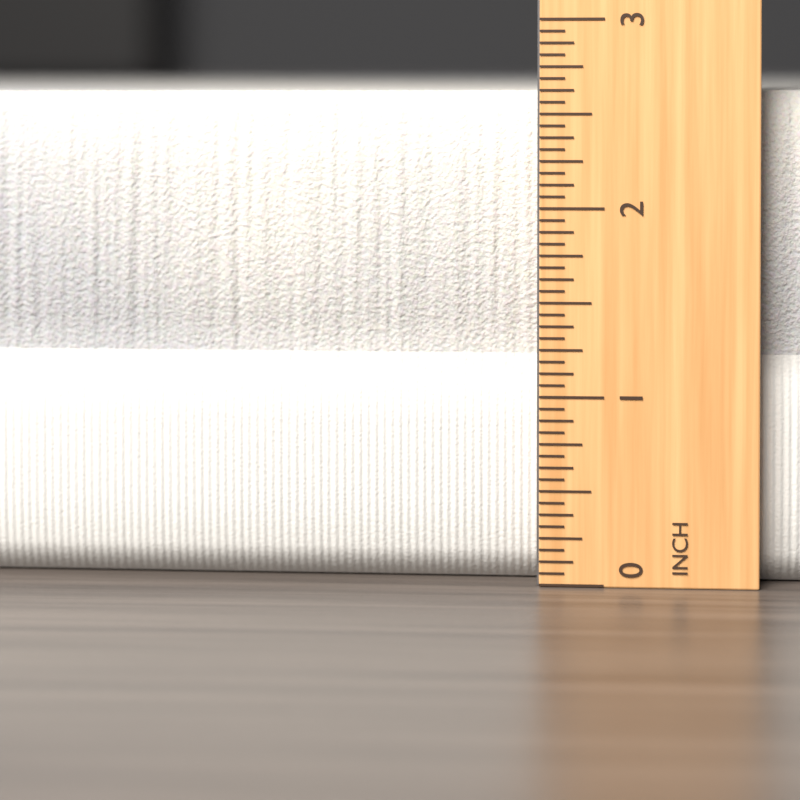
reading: 2.6250 inch
